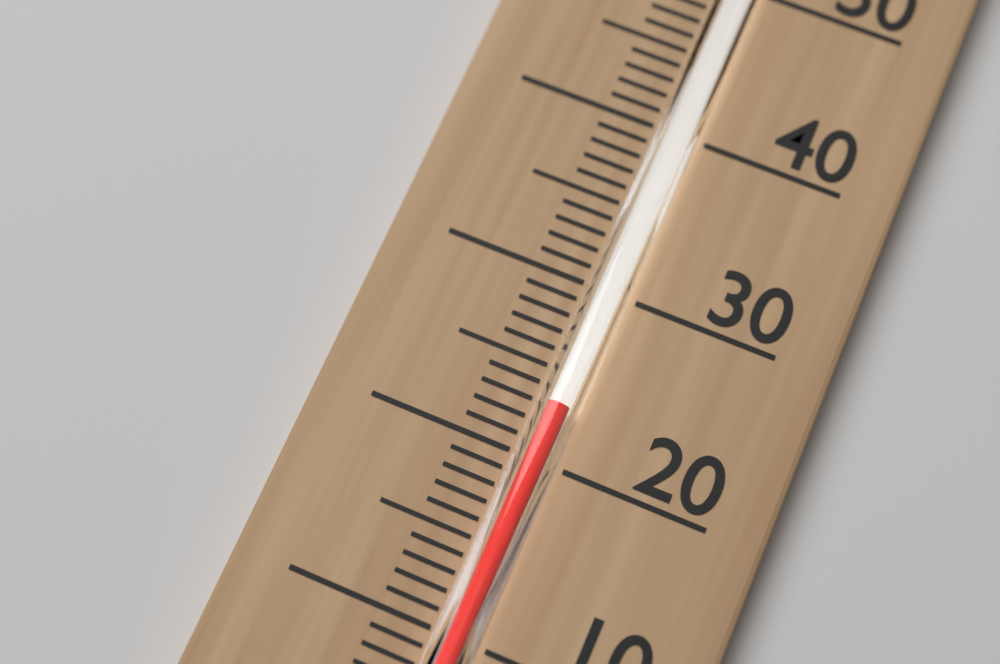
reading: 23 °C
